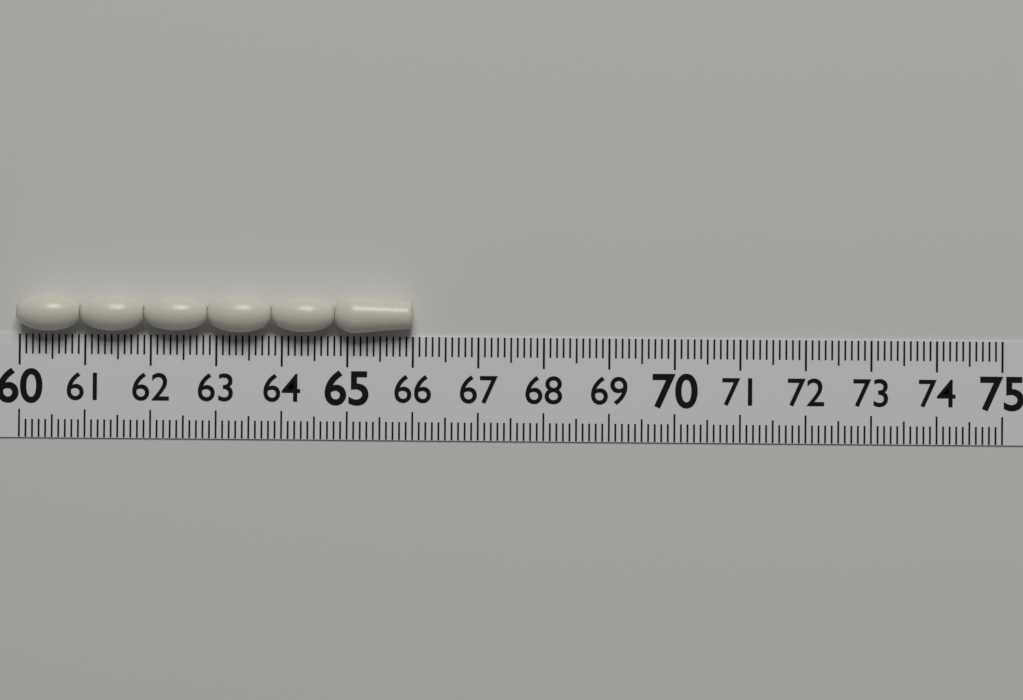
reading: 66.0 (no unit)
